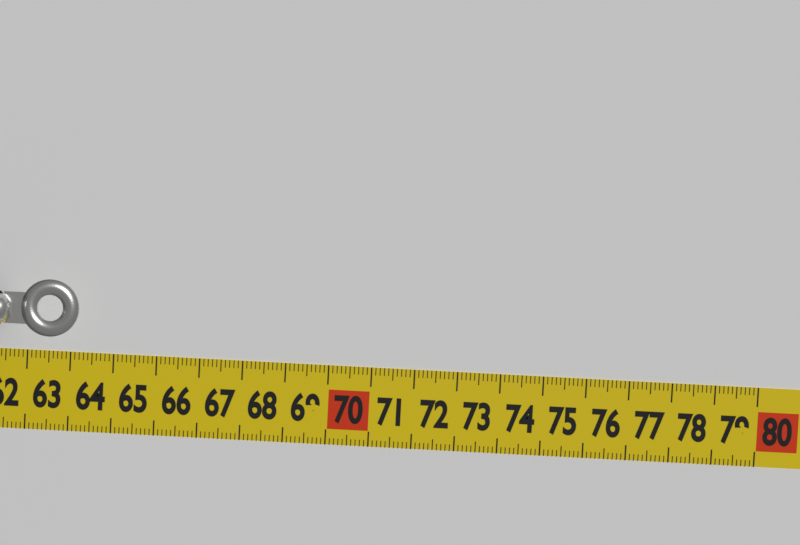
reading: 64.3 cm
